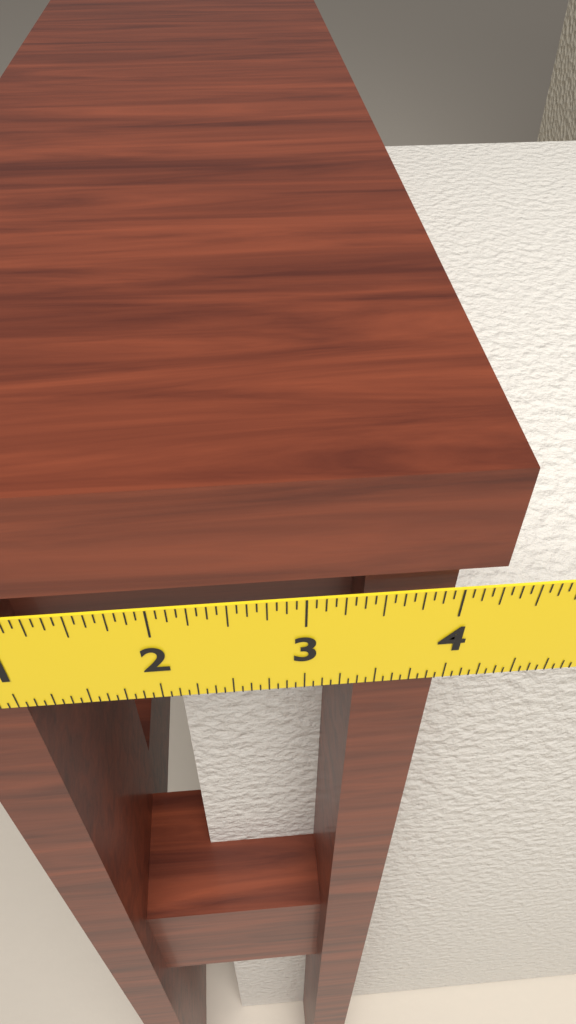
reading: 4.2500 in
